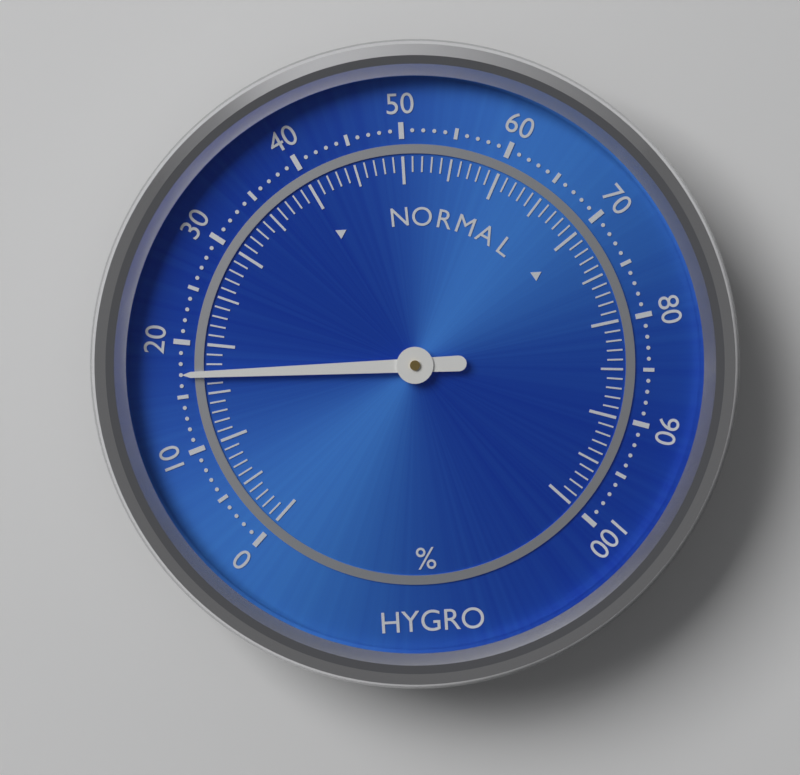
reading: 17 %
